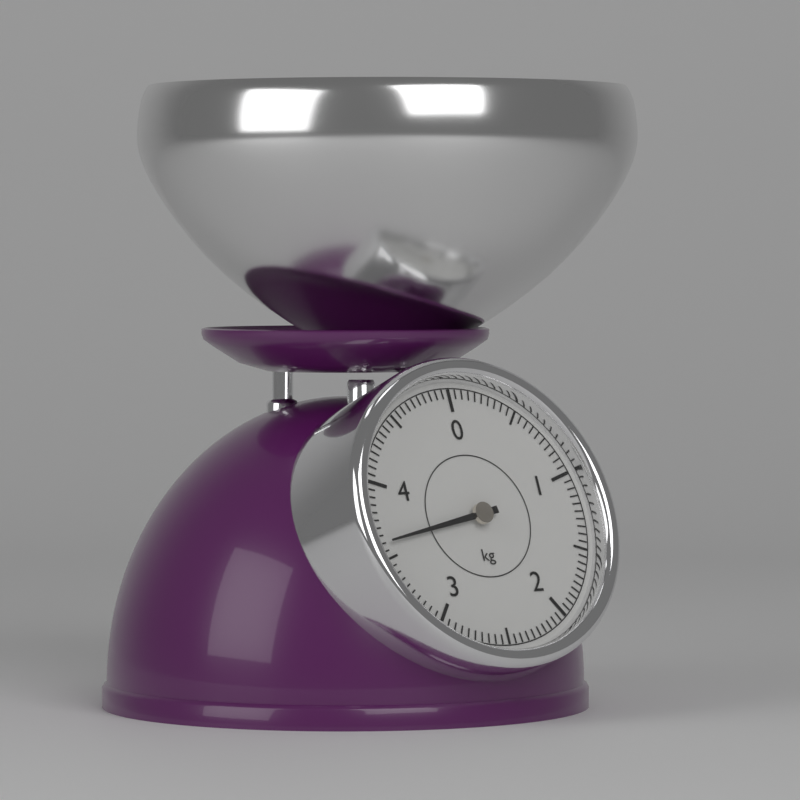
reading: 3.60 kg
